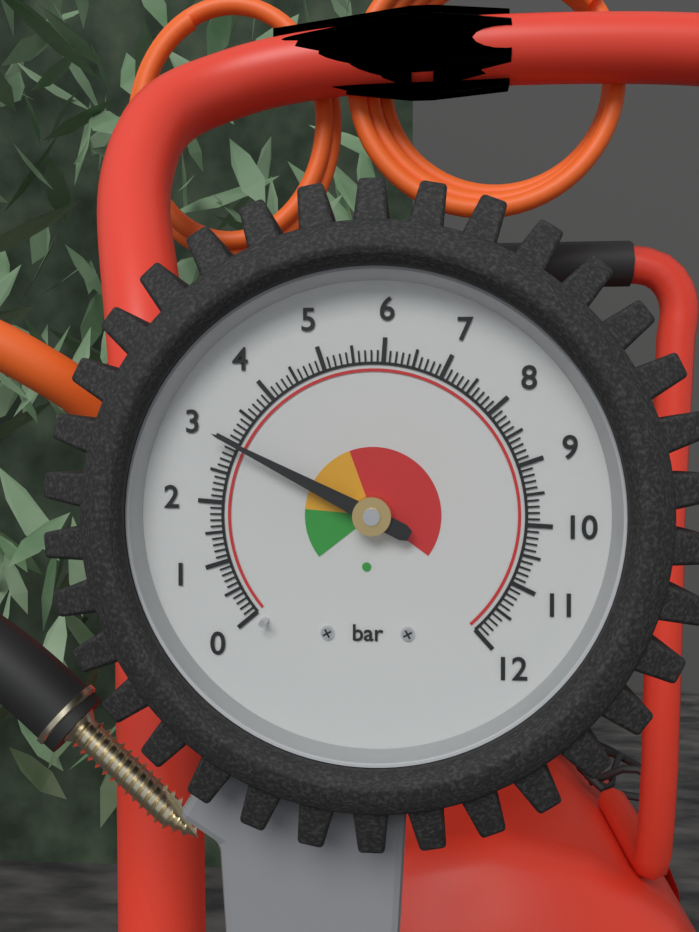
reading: 3.0 bar
